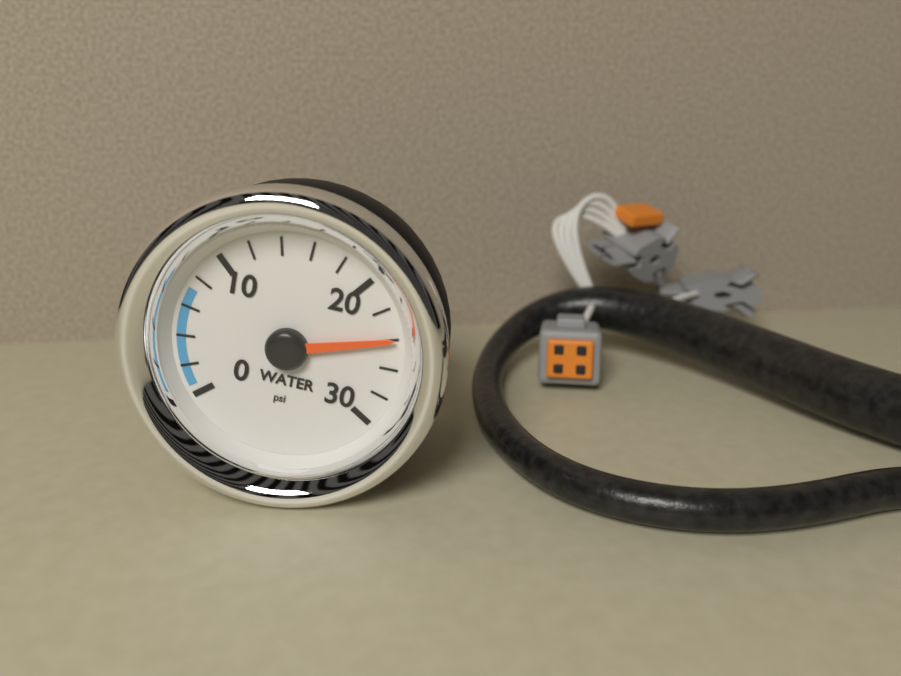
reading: 24 psi
